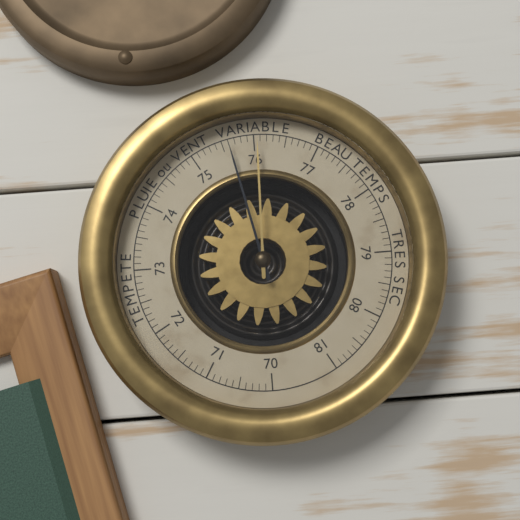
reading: 75.6 (no unit)
